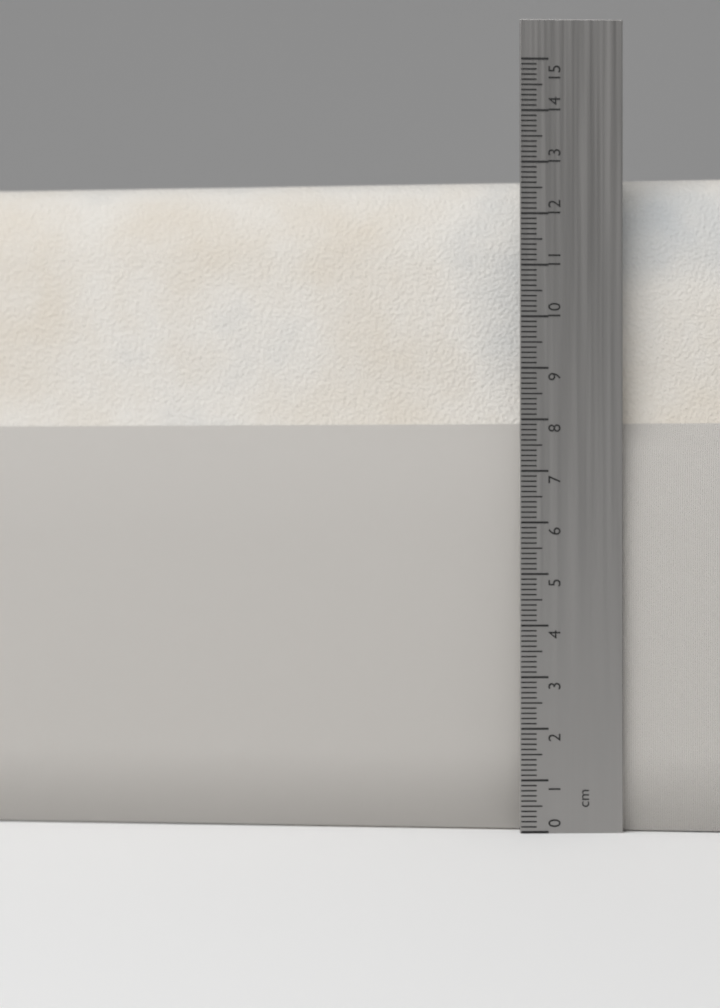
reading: 12.8 cm
